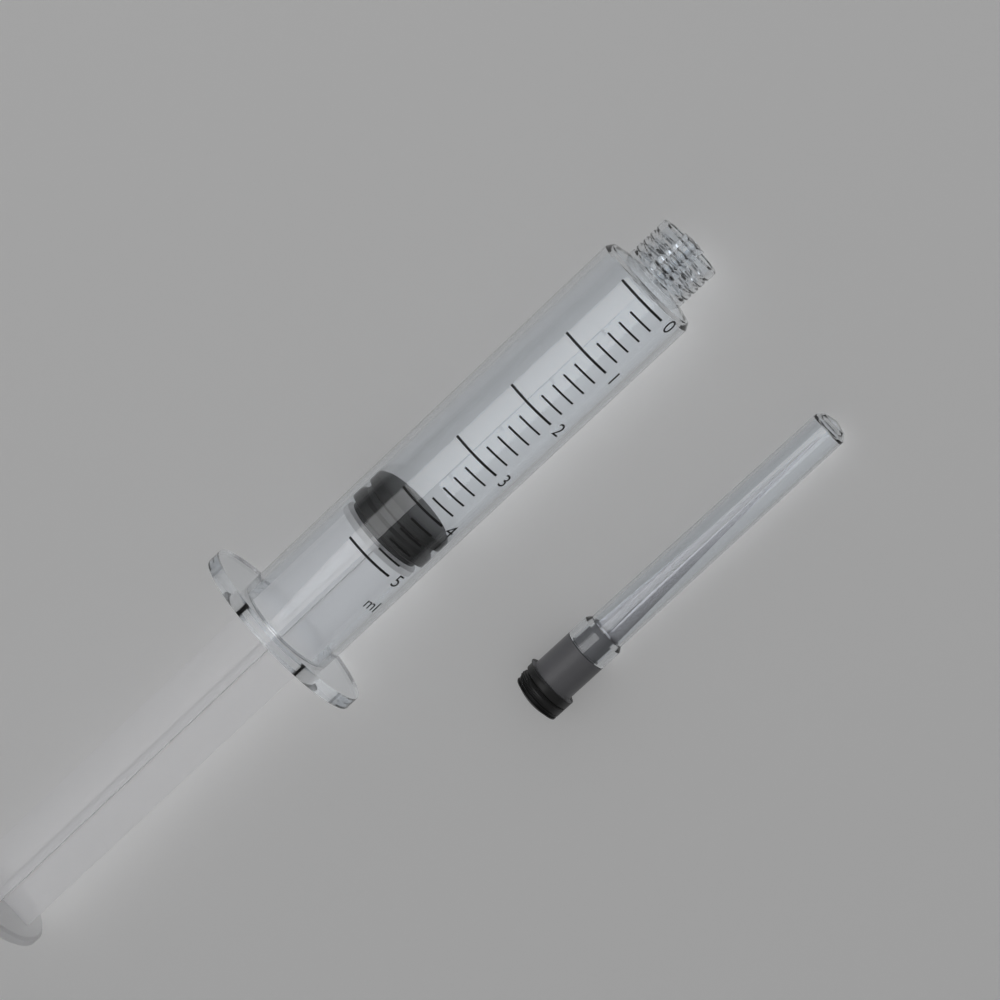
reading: 4.2 ml
